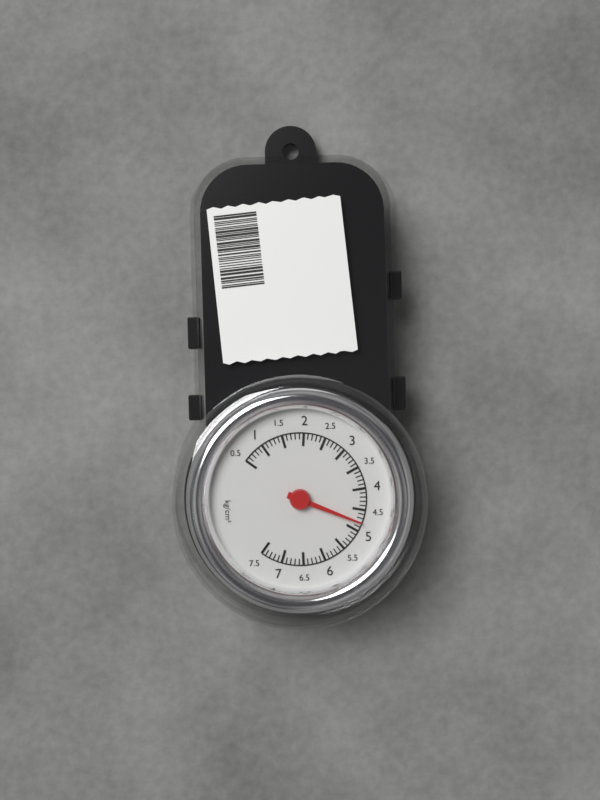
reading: 4.8 kg/cm²
